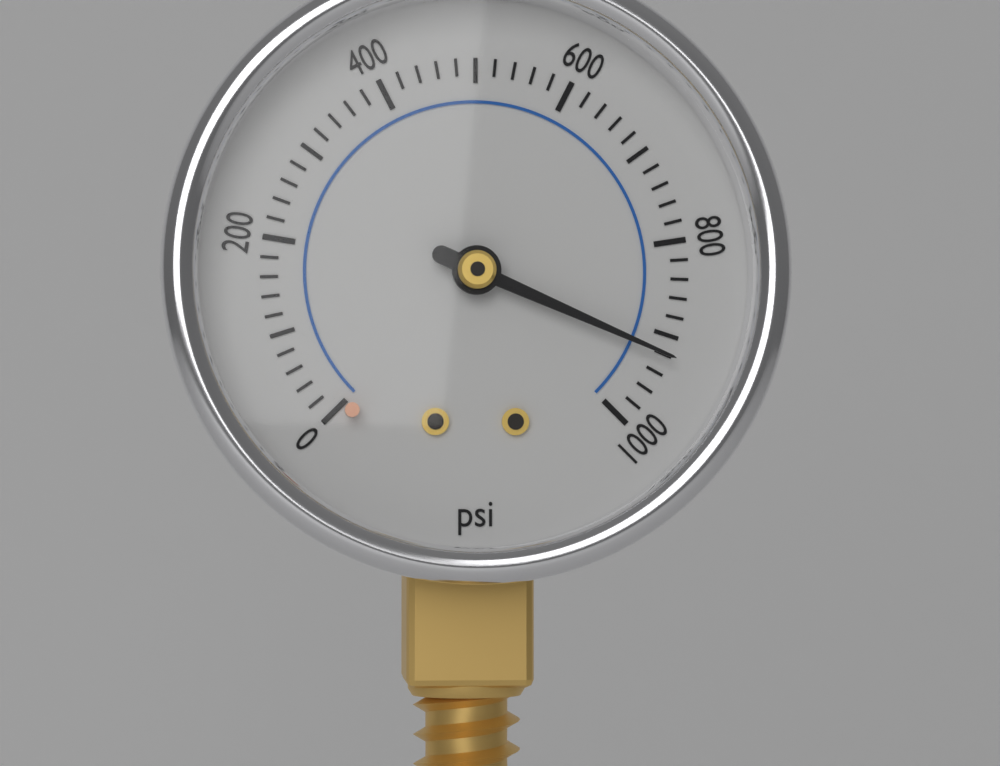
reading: 920 psi
